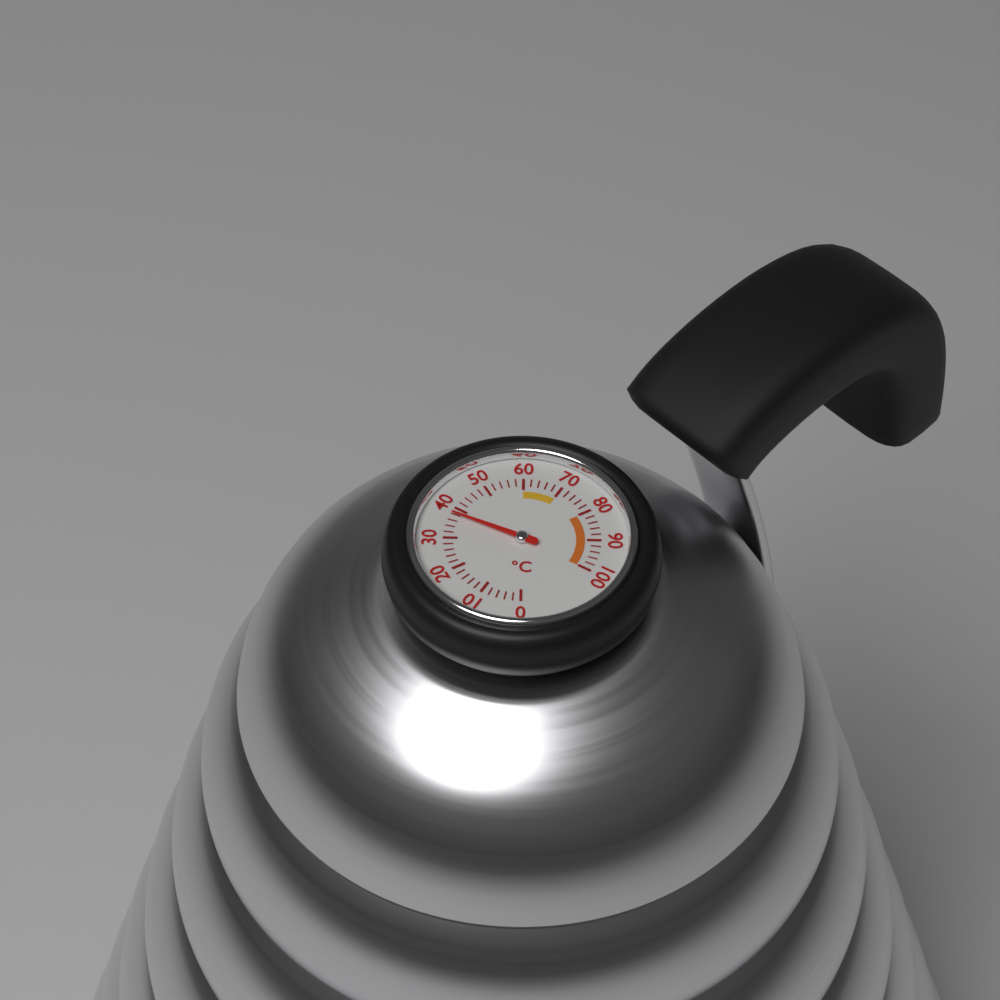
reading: 38 °C
